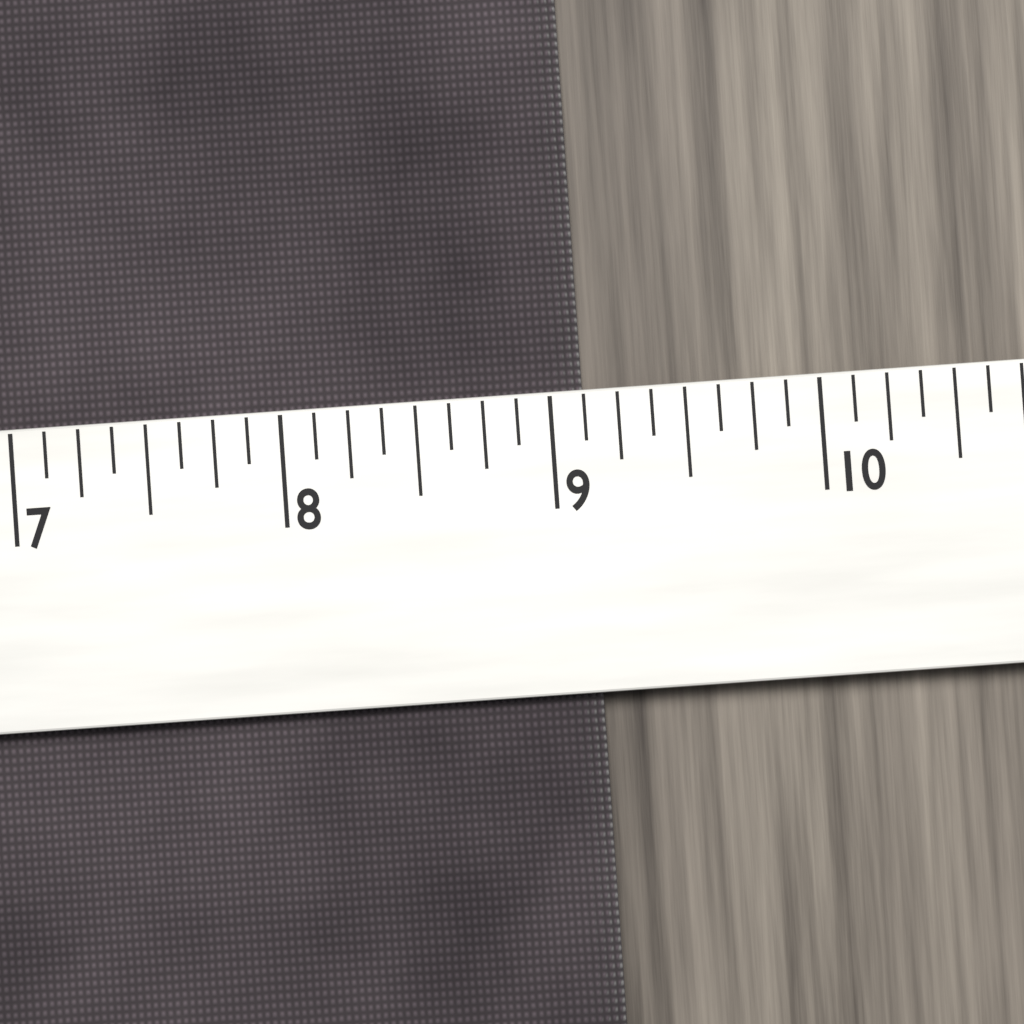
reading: 9.125 (no unit)
